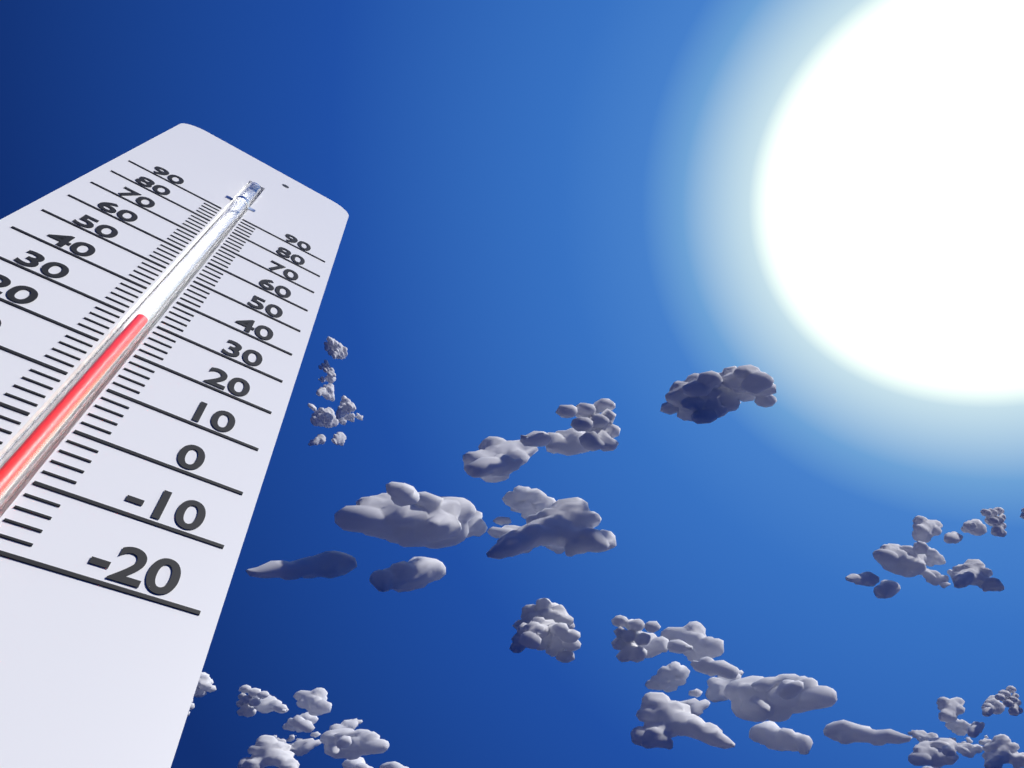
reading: 30 (no unit)
